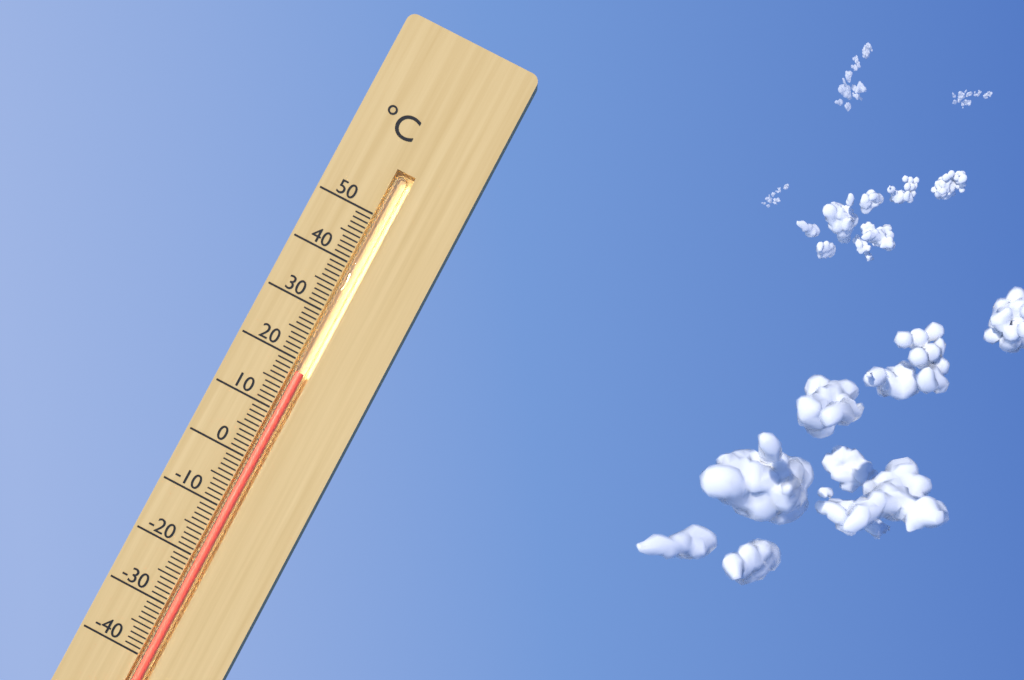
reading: 18 °C
